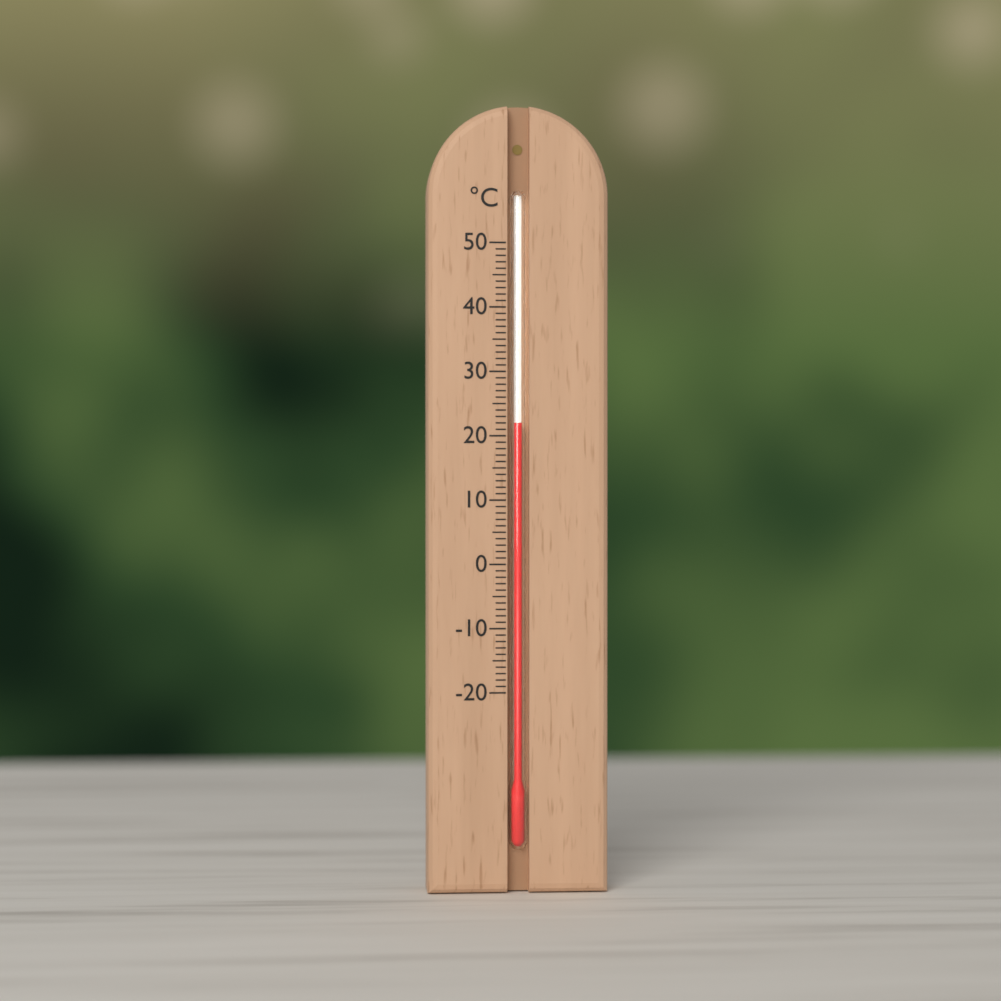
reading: 22 °C
